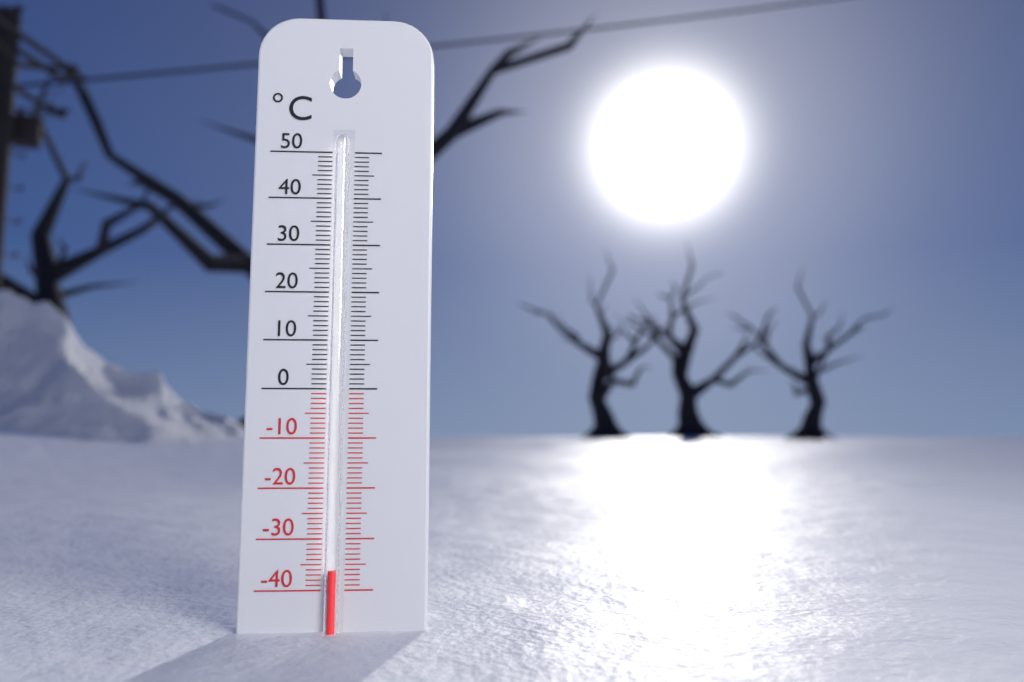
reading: -36 °C
